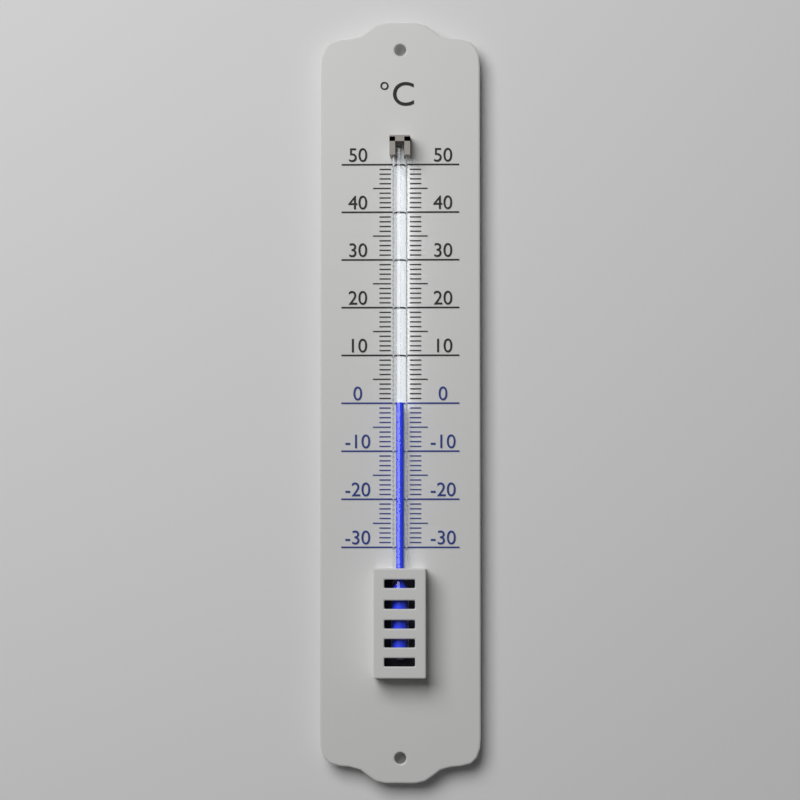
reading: 0 °C
